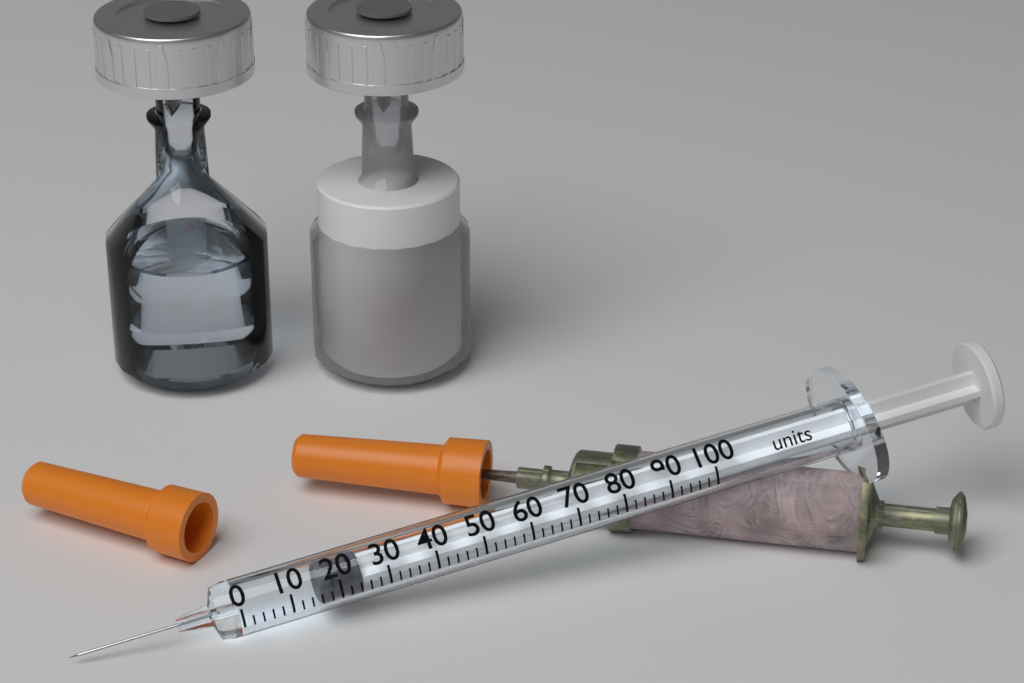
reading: 16 units
